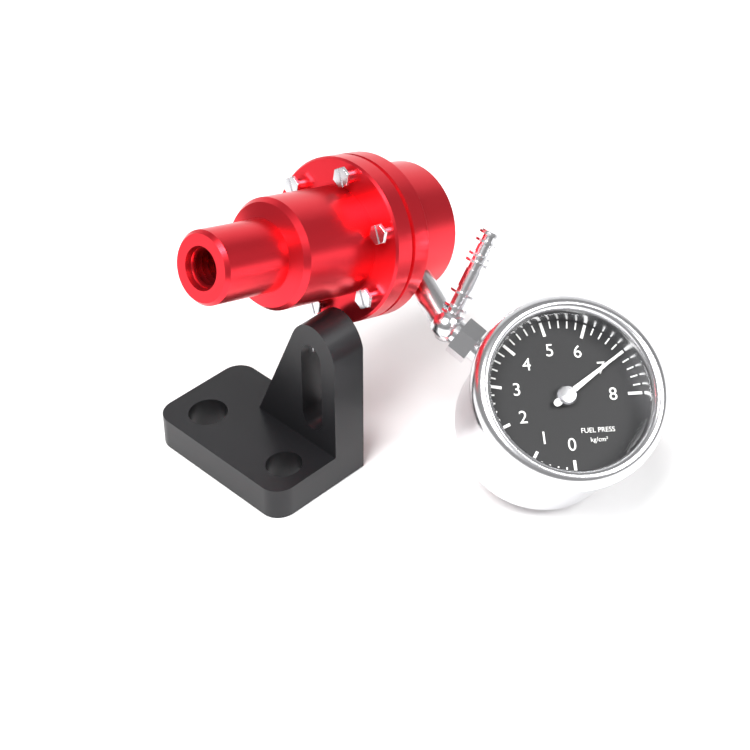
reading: 7.0 kg/cm²
